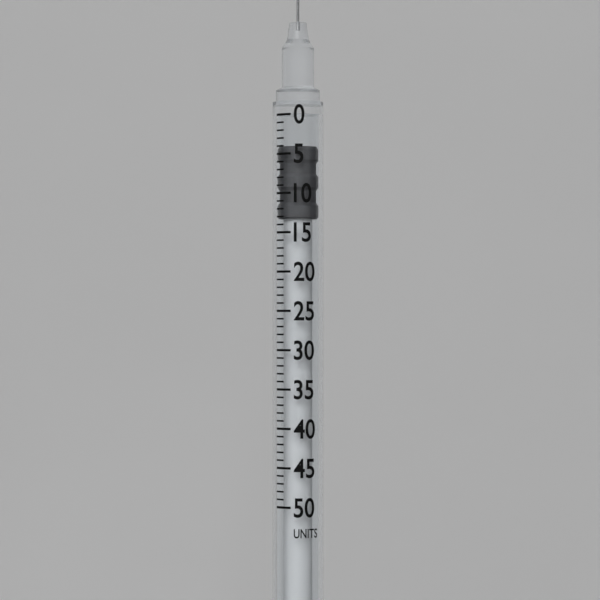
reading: 4 units
